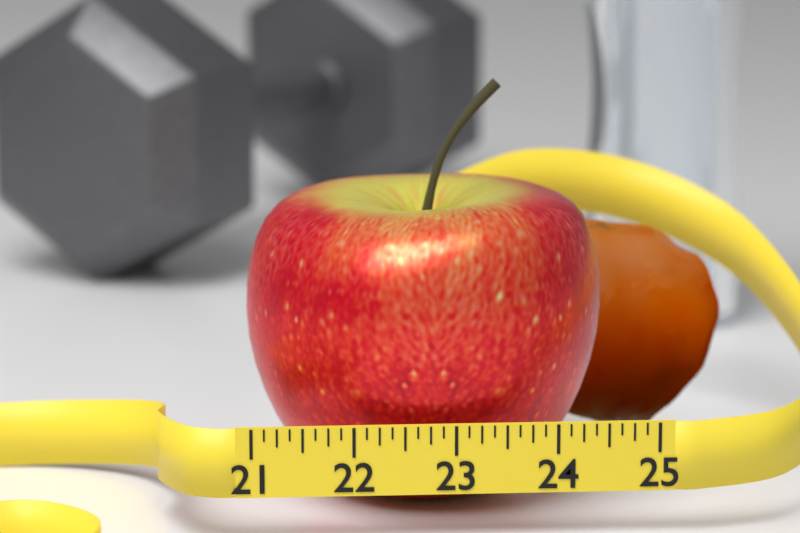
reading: 24.625 (no unit)
